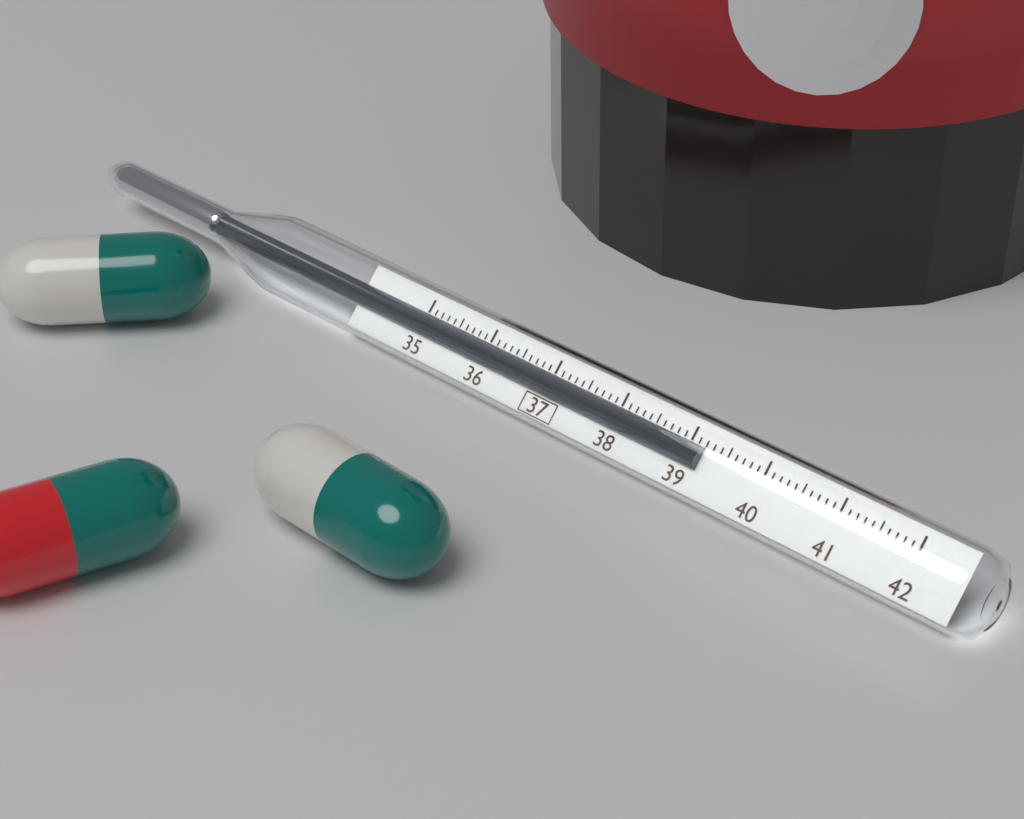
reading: 39.2 (no unit)
